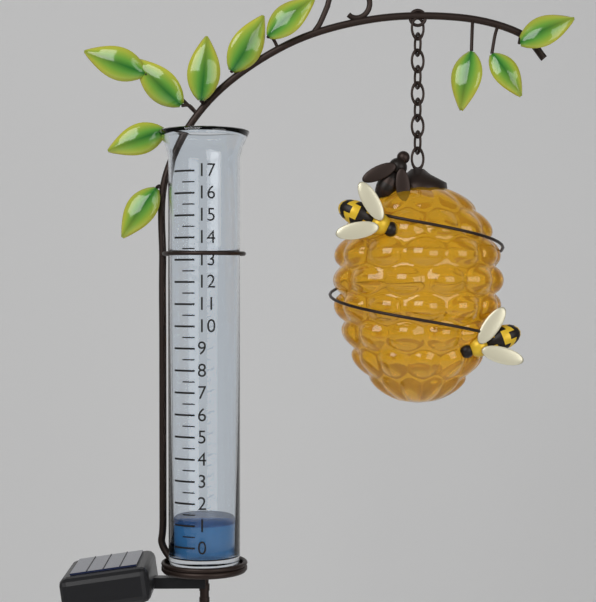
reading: 1.0 (no unit)
